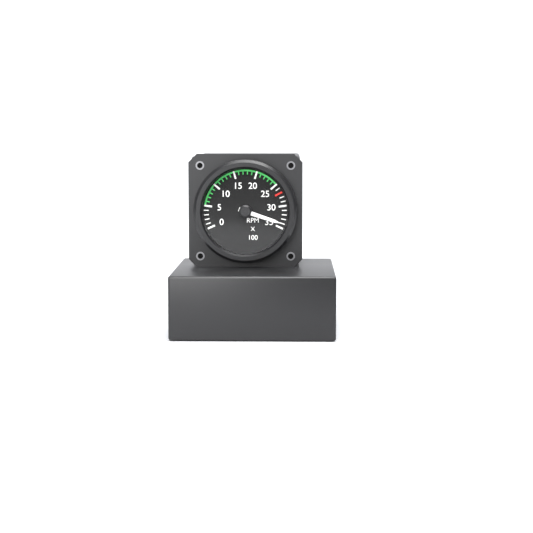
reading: 3400 RPM
